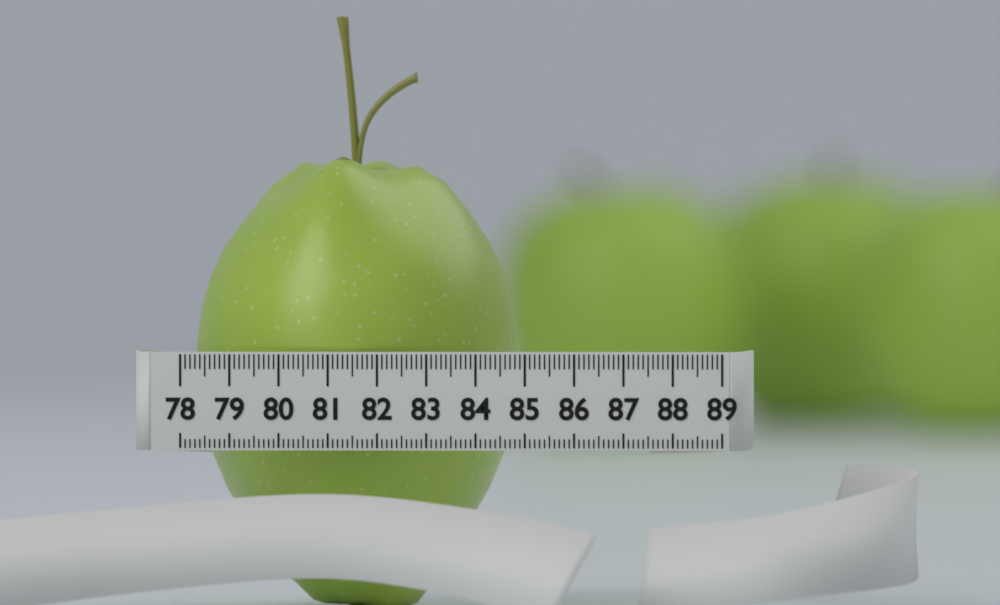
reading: 84.7 (no unit)
